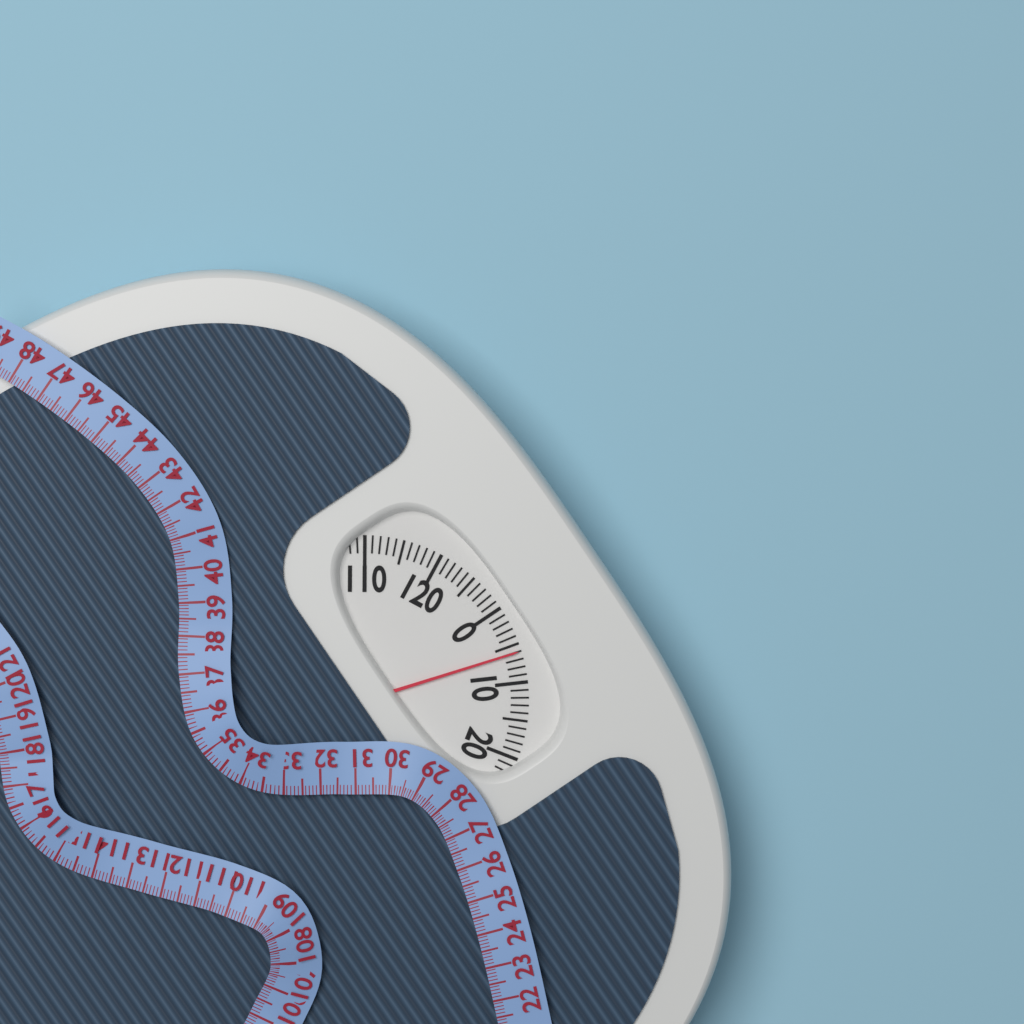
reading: 6 (no unit)
